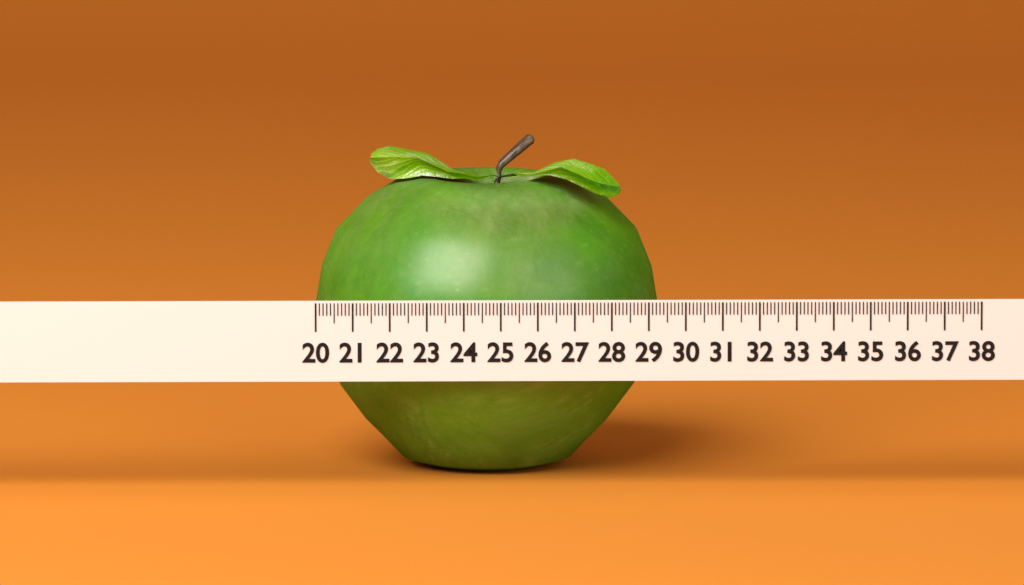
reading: 29.4 (no unit)
